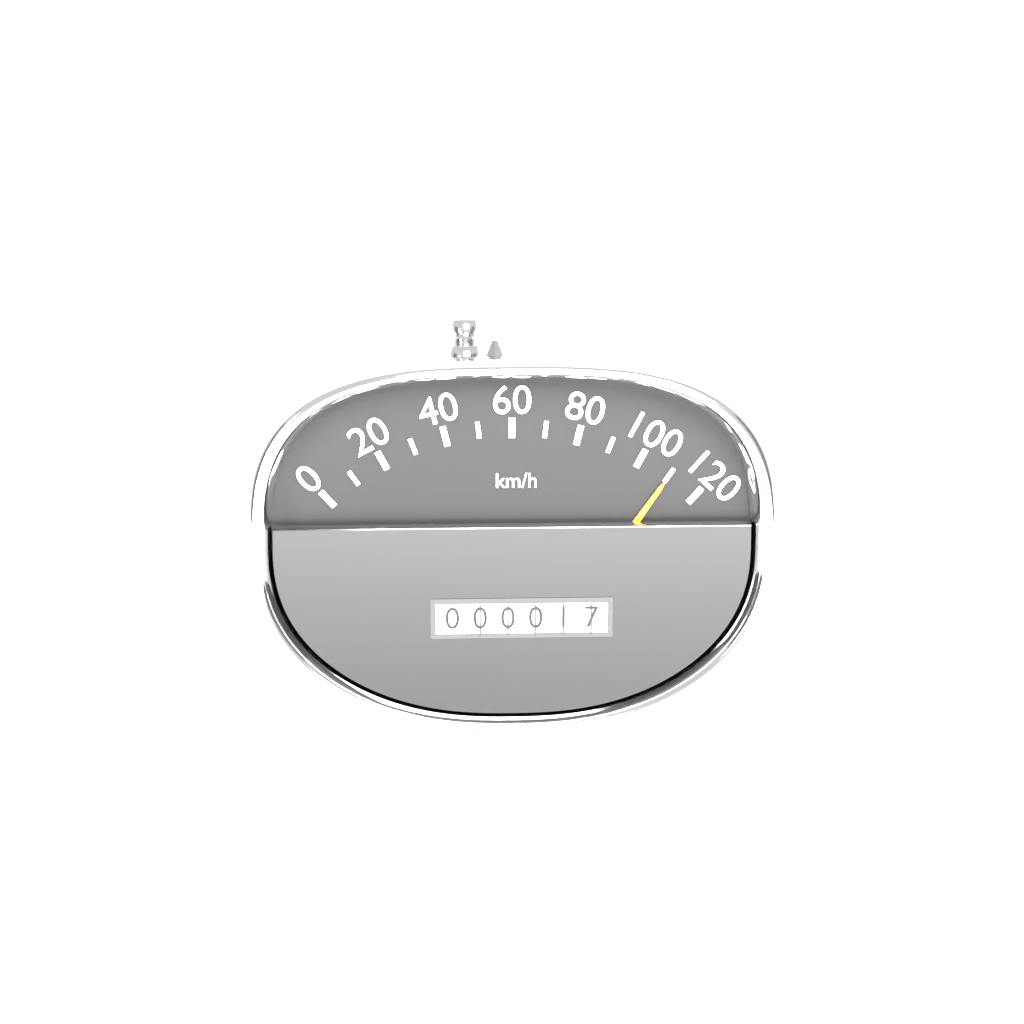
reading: 110 km/h
